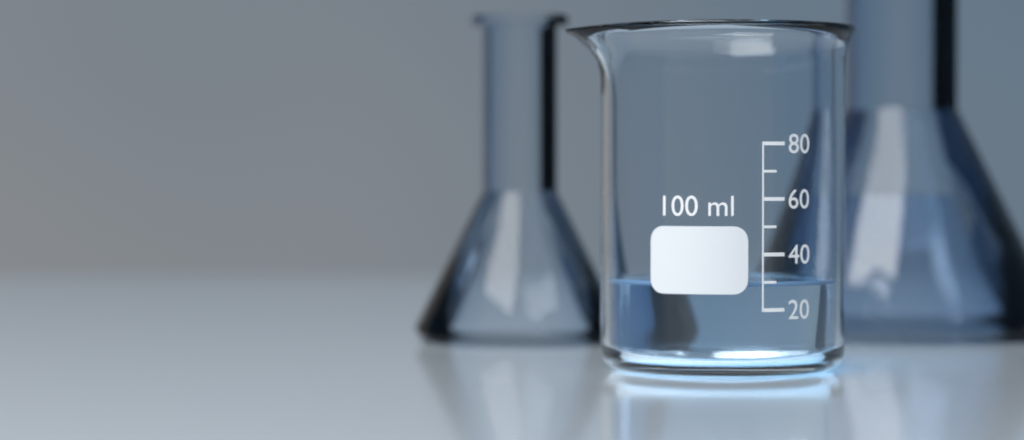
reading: 30 ml
